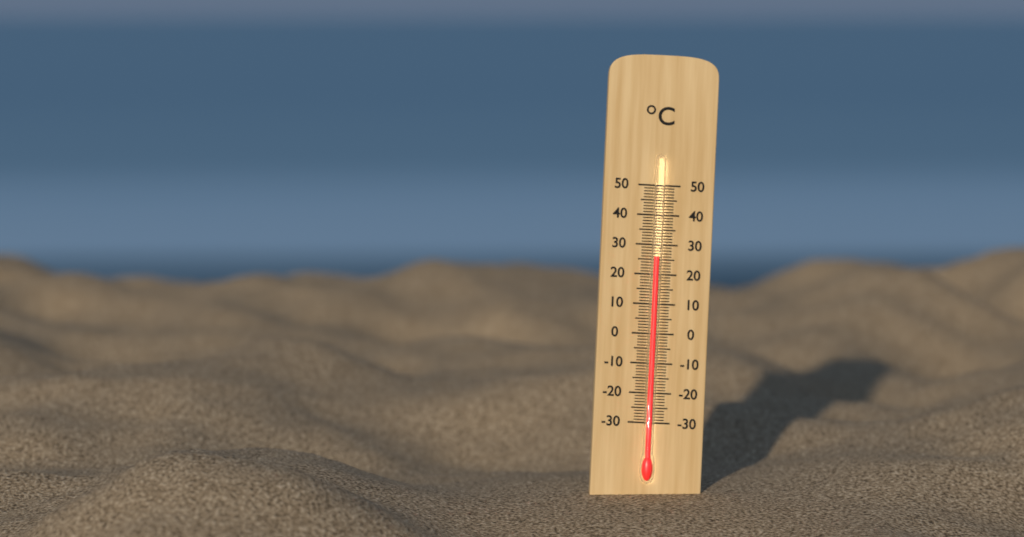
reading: 26 °C
